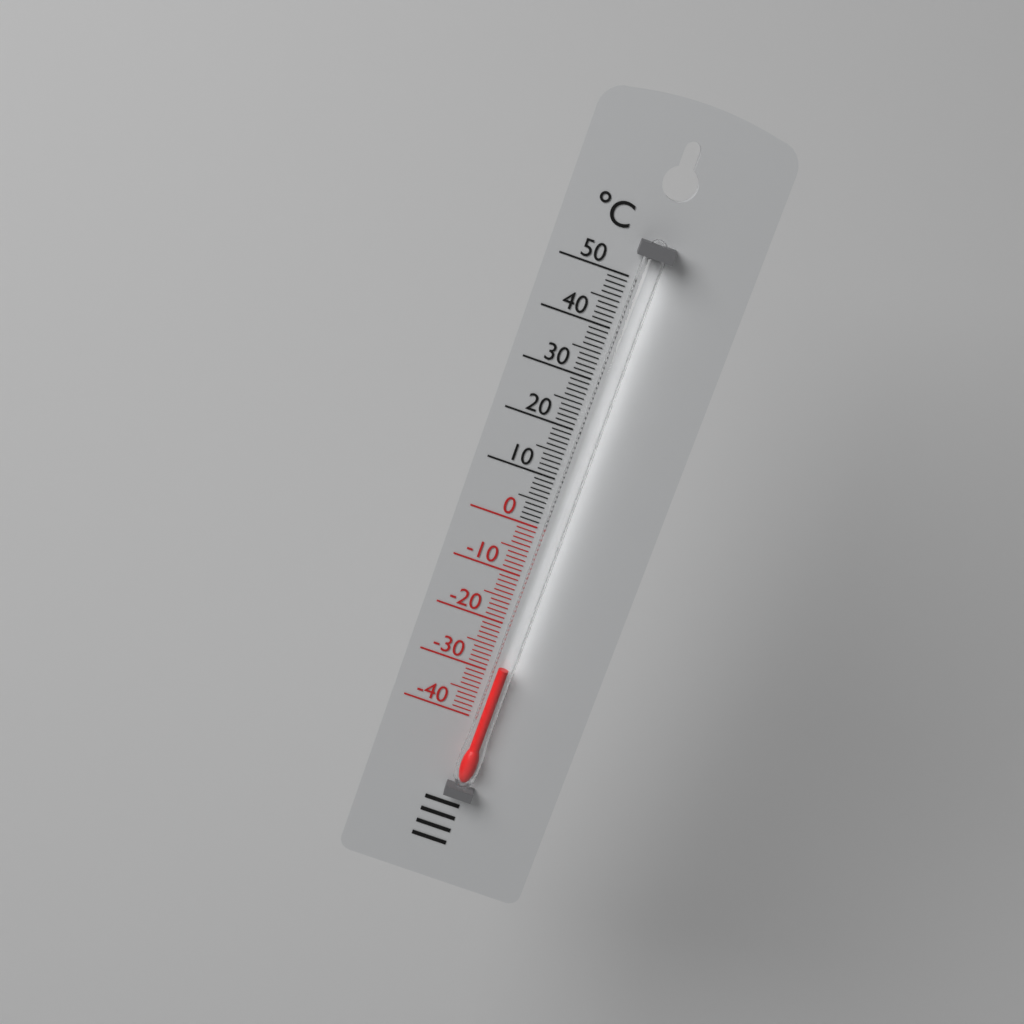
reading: -28 °C
